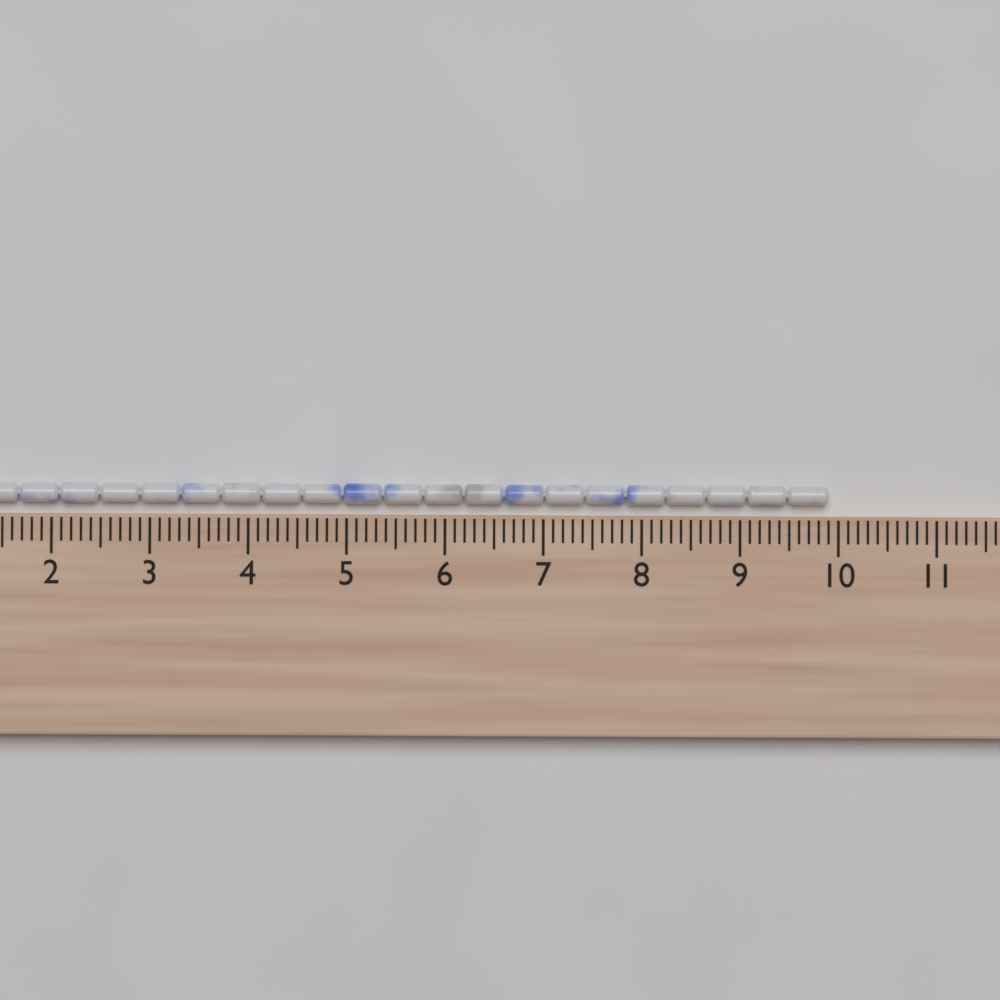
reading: 9.9 cm
